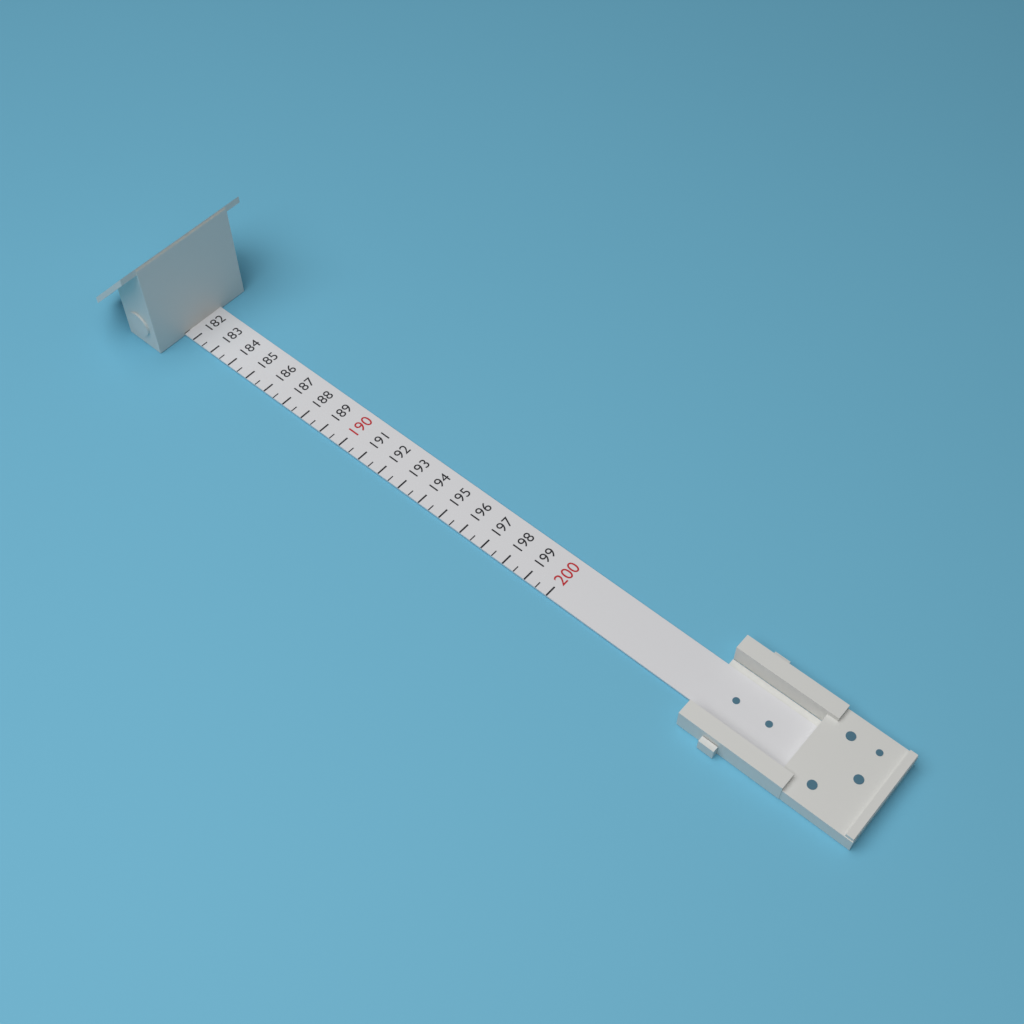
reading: 181.5 (no unit)
